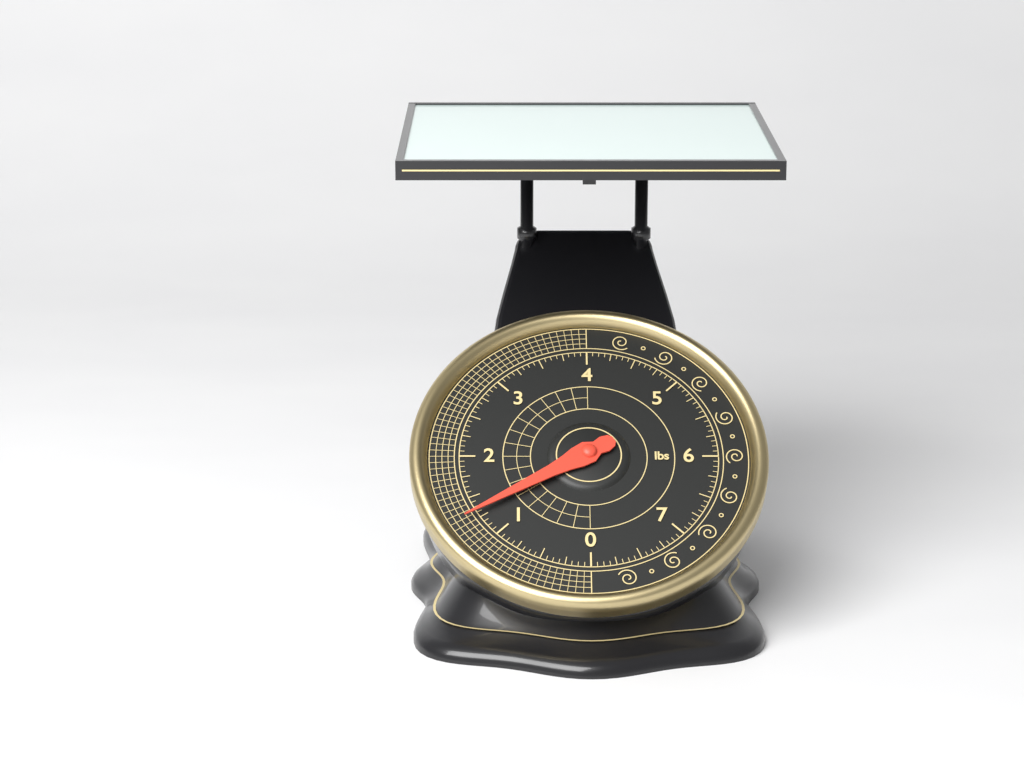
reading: 1.3125 lbs
